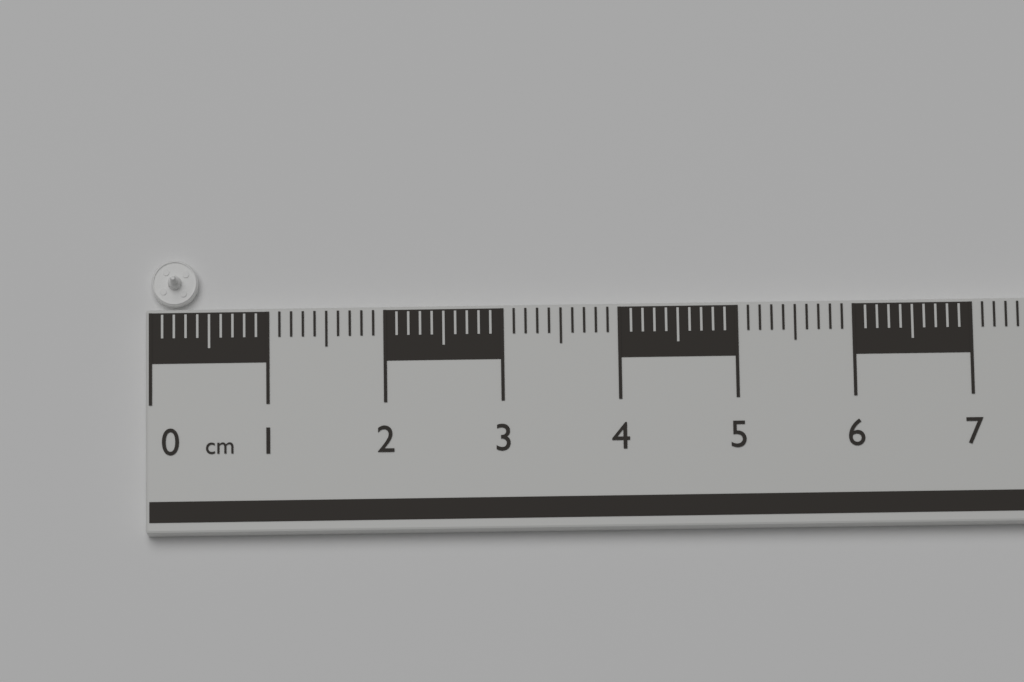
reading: 0.4 cm
